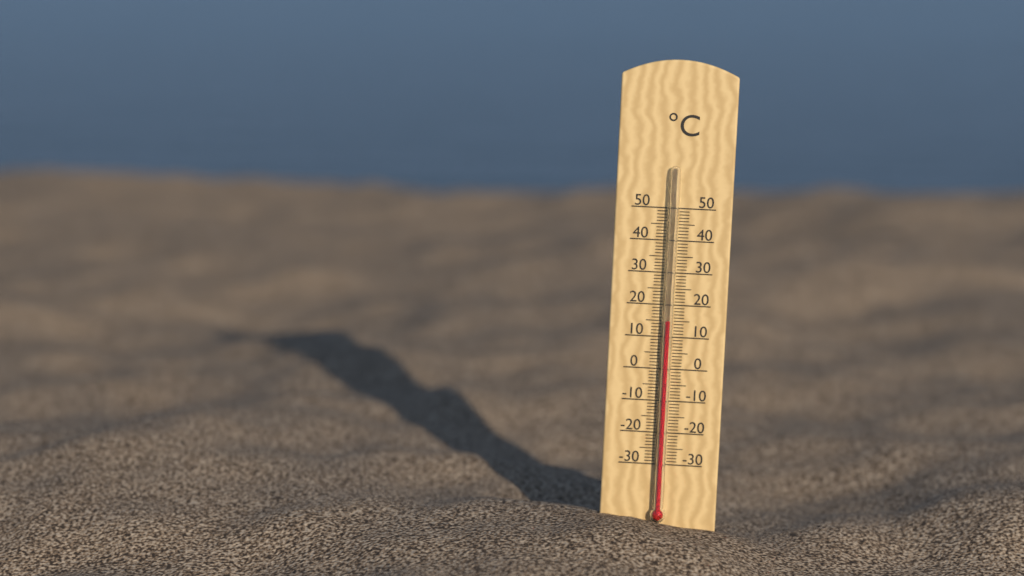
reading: 15 °C
